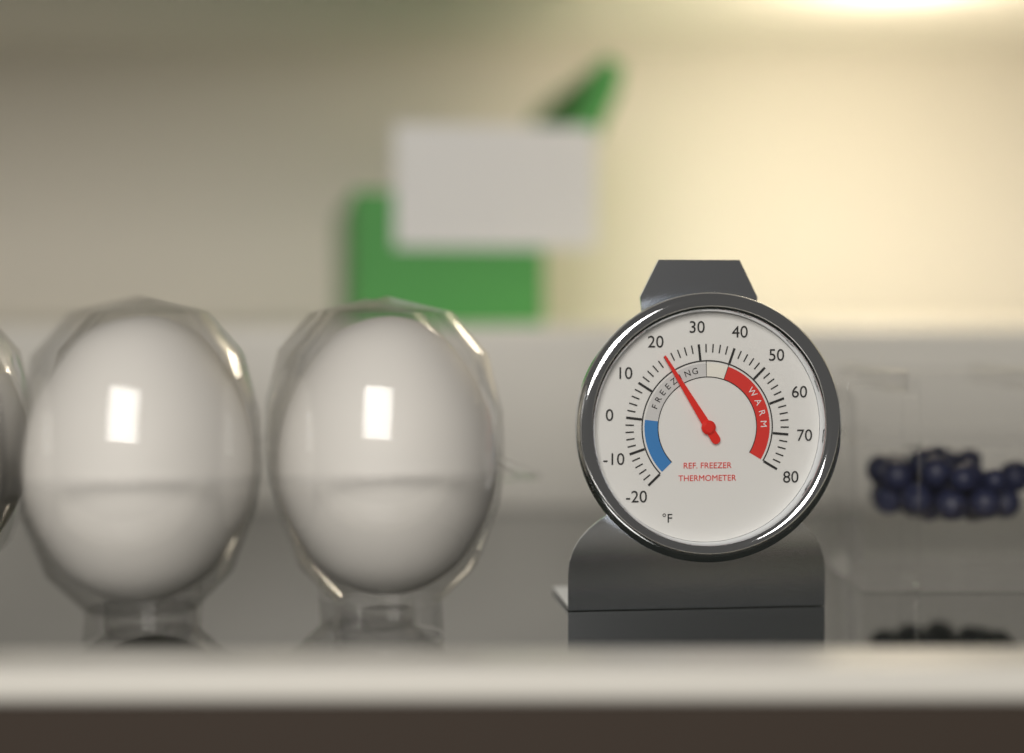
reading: 20 °F
